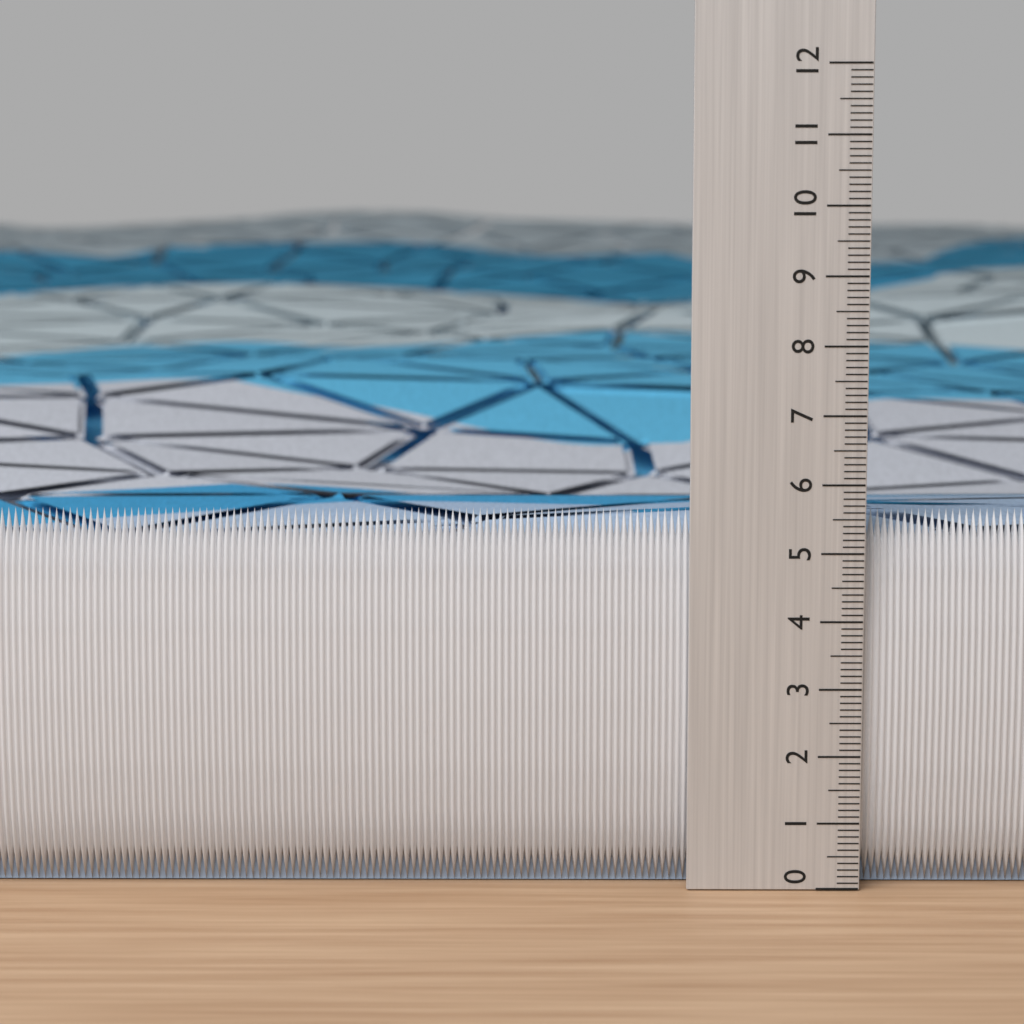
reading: 5.6 (no unit)
